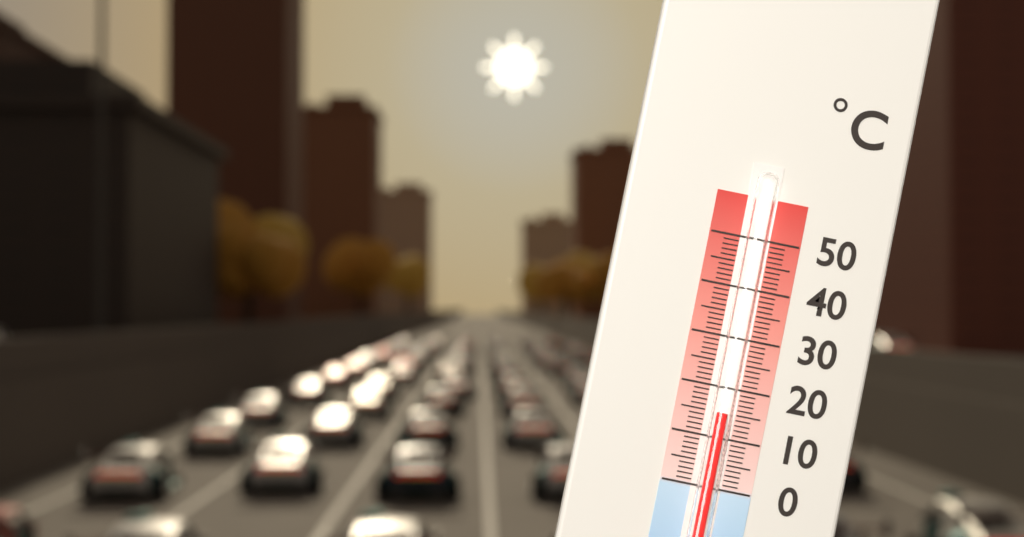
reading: 15 °C
